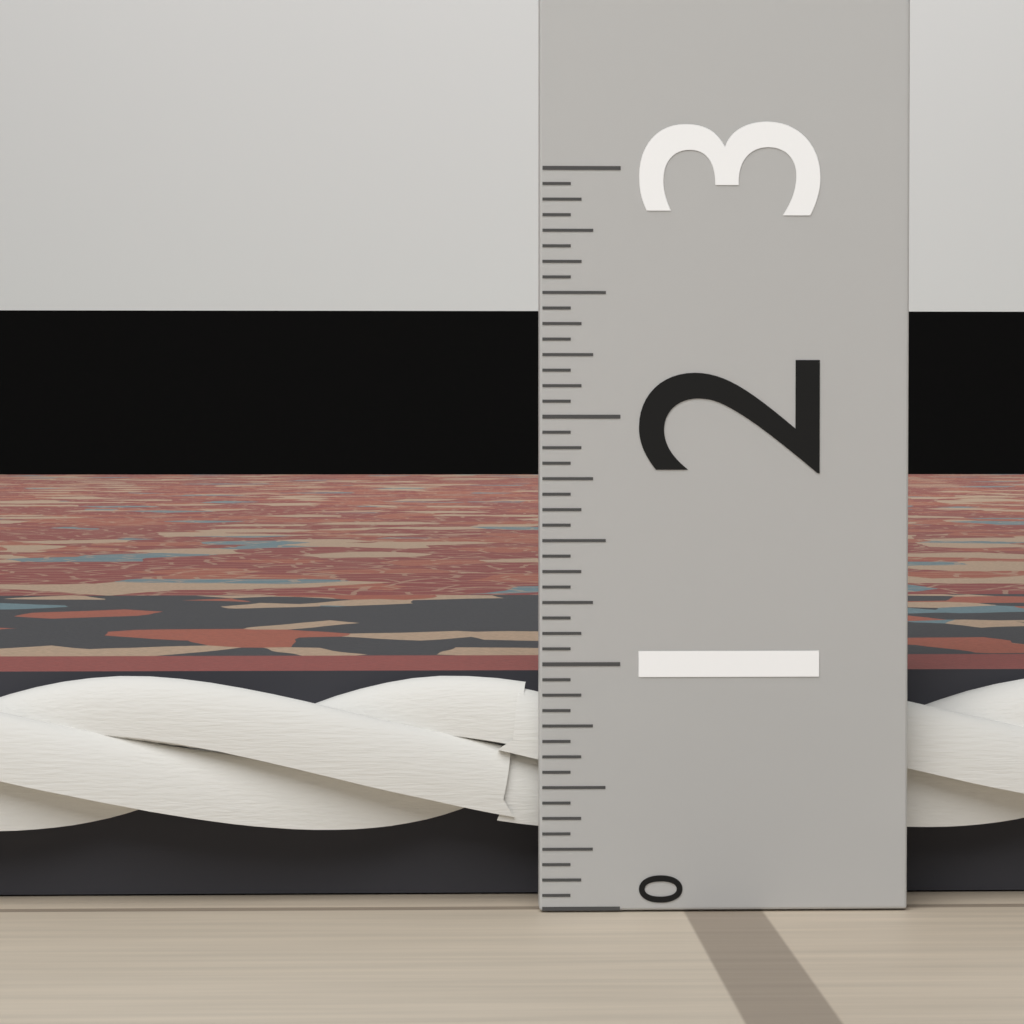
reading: 0.9375 (no unit)
